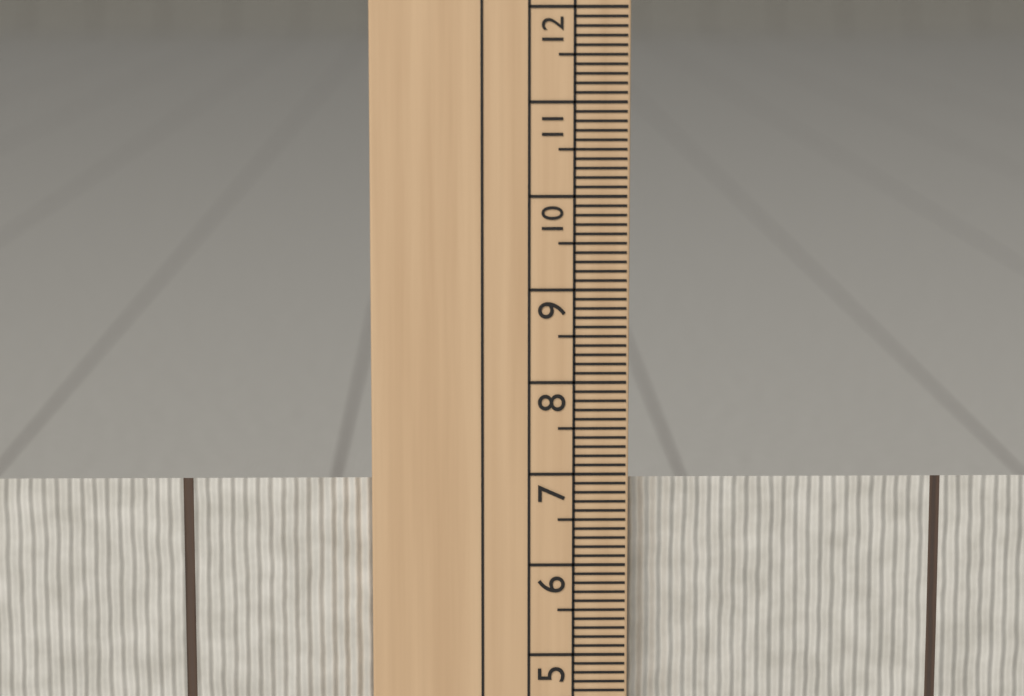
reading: 6.9 cm
